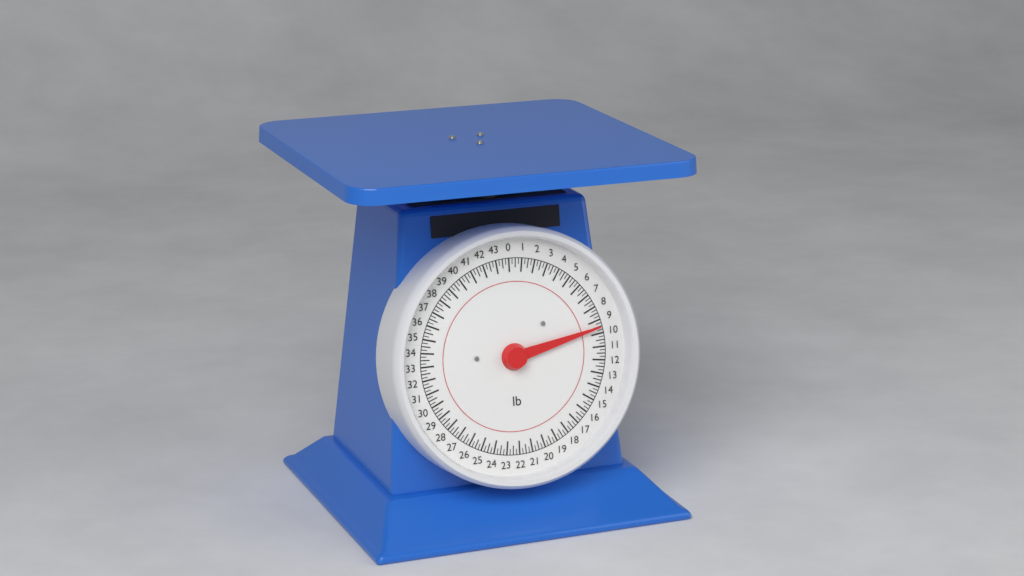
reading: 9.50 lb
